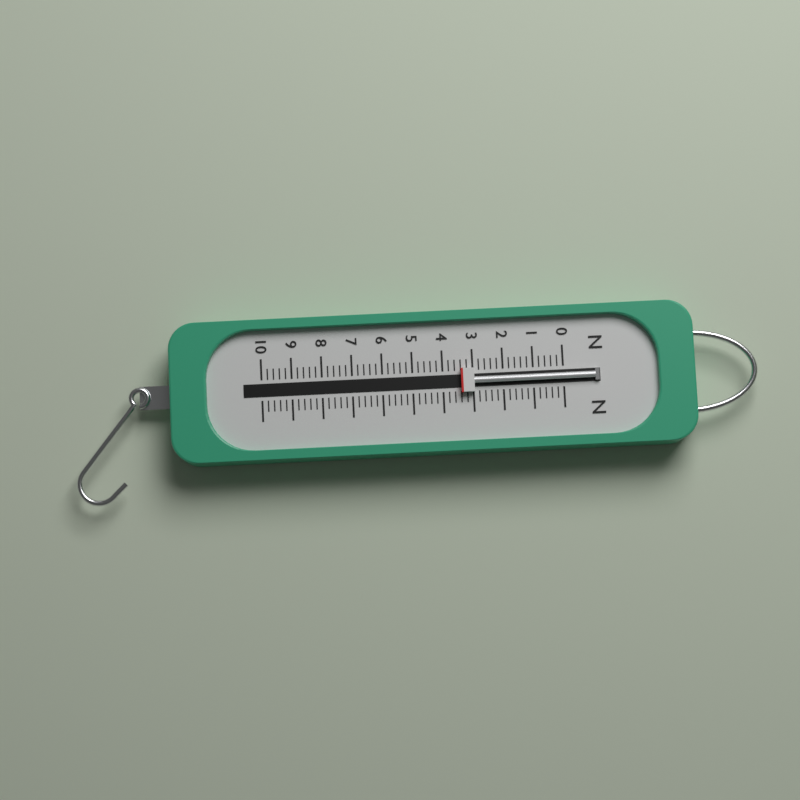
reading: 3.4 N
